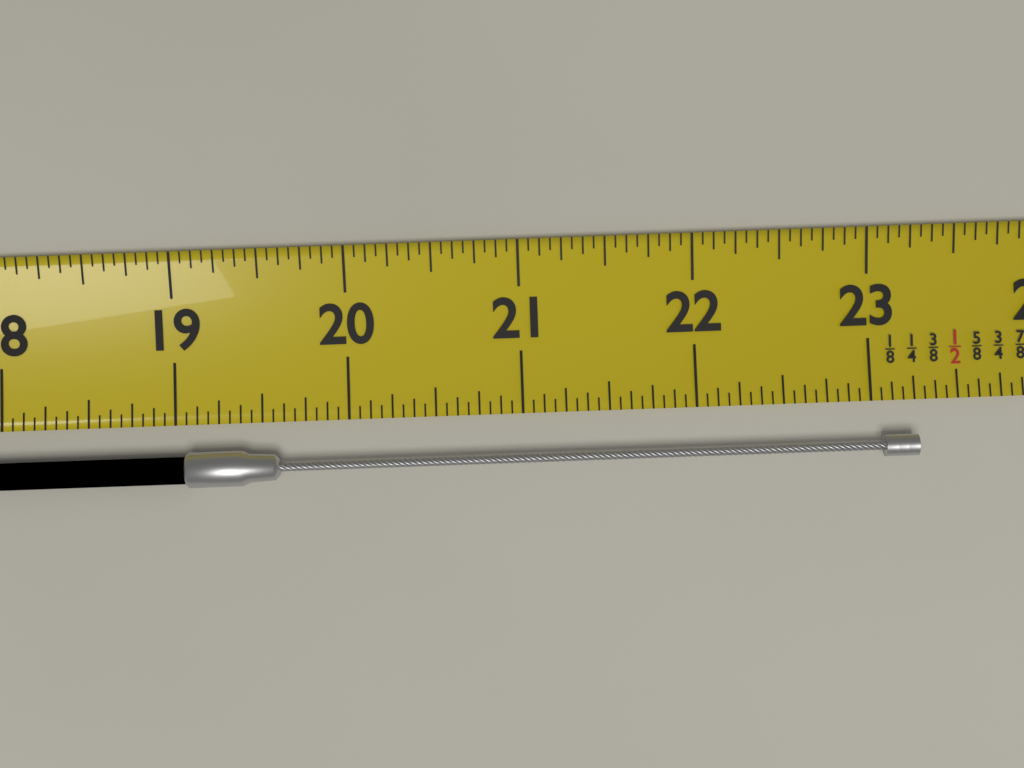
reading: 23.2500 (no unit)
